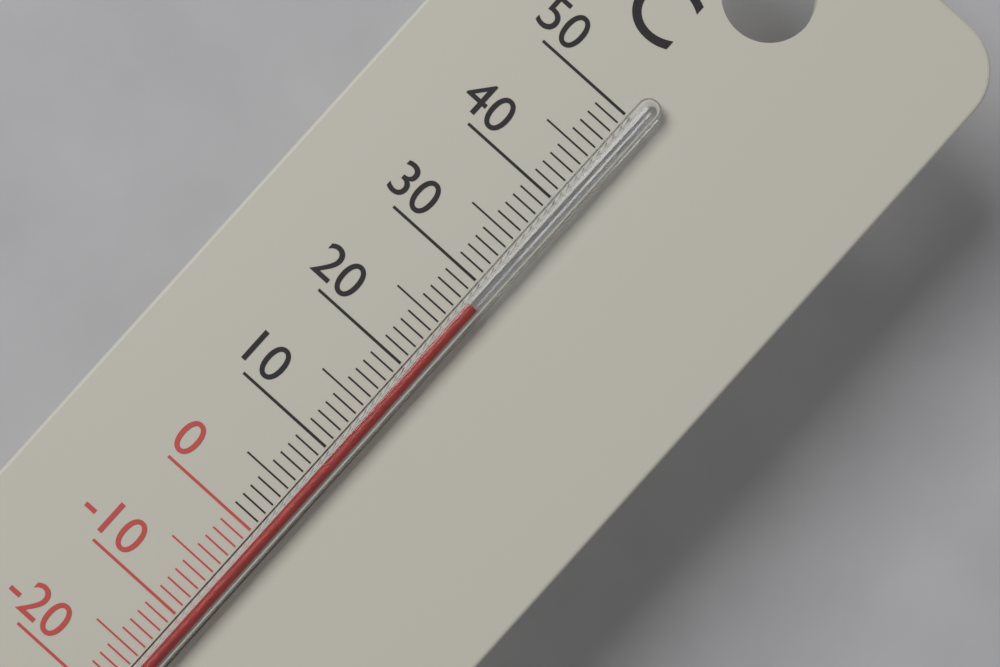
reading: 28 °C
